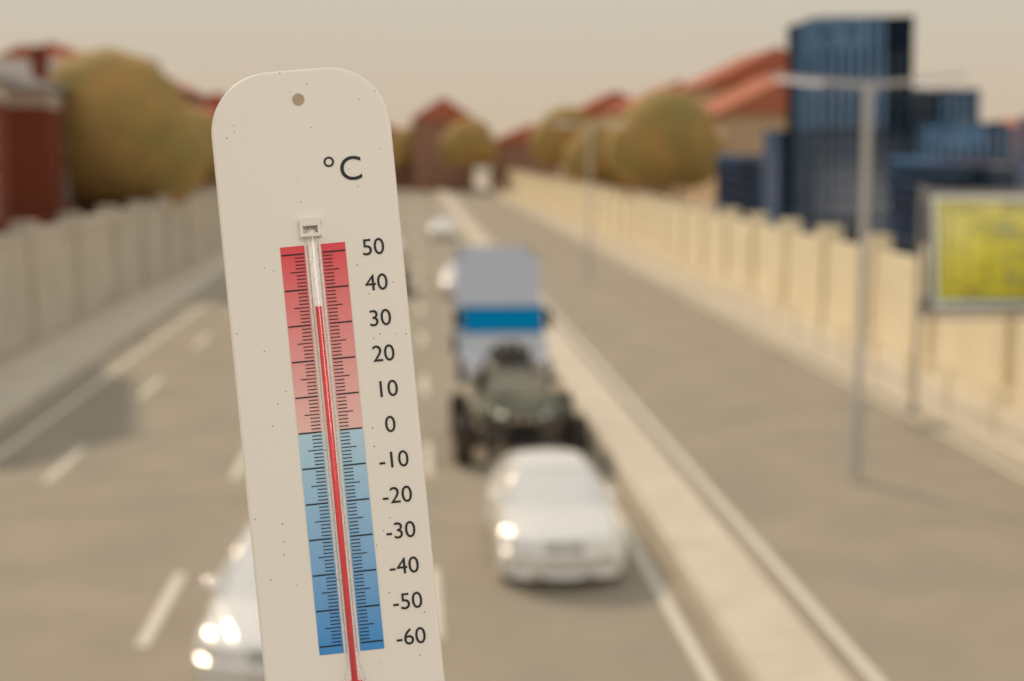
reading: 35 °C
